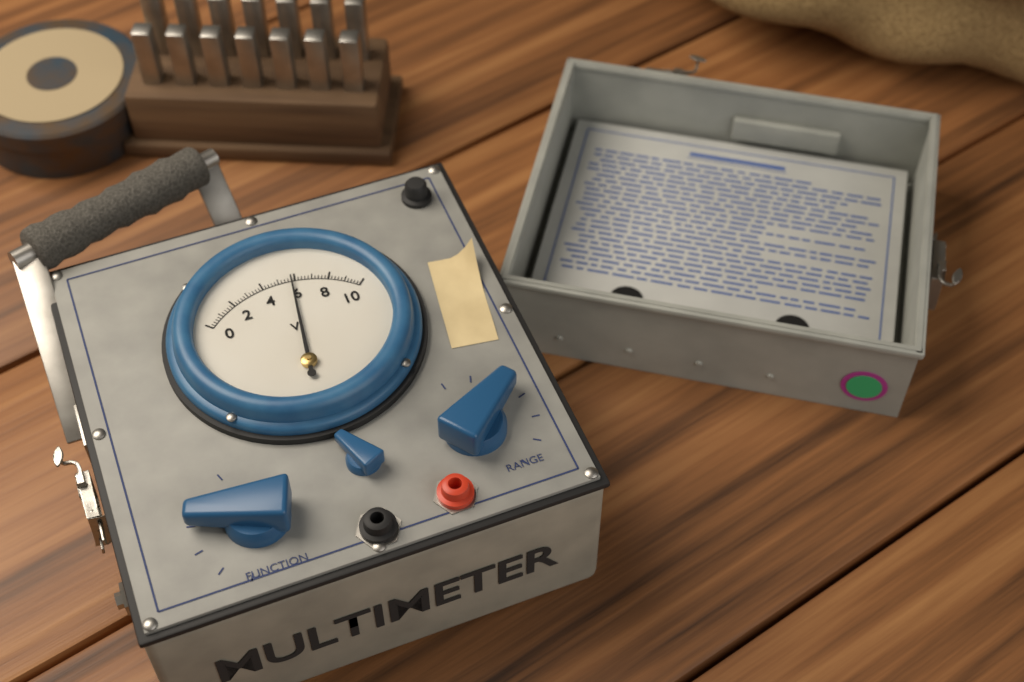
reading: 5.8 V
